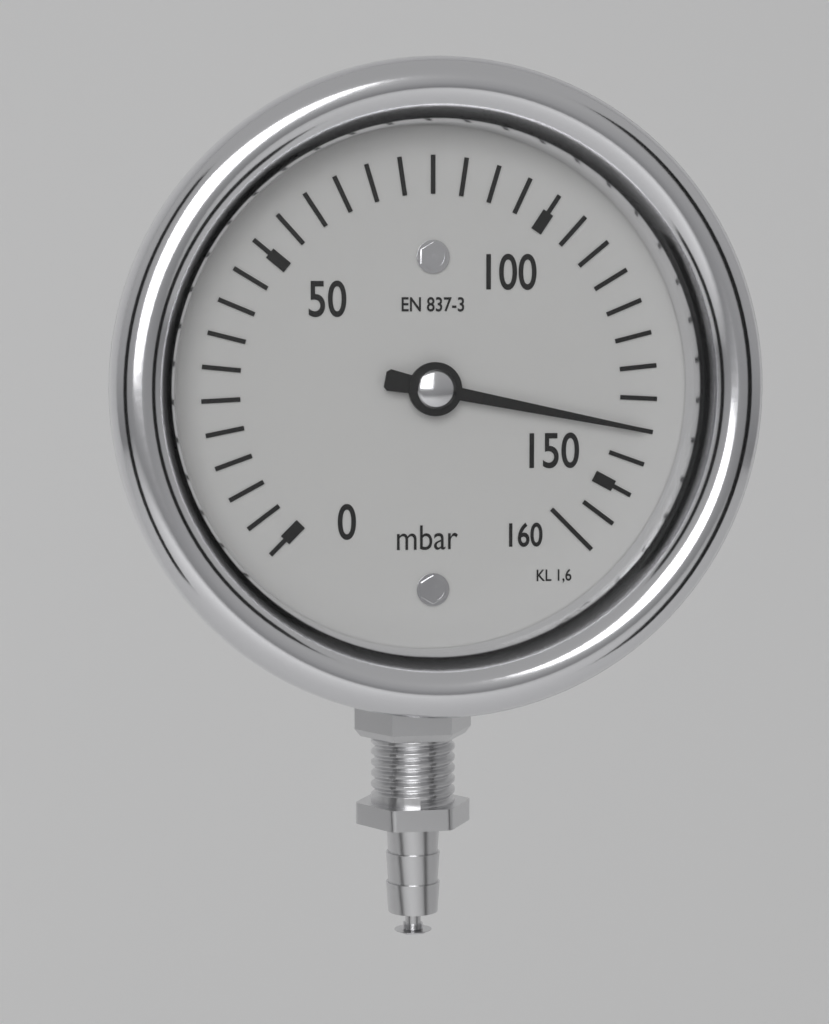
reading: 140 mbar
